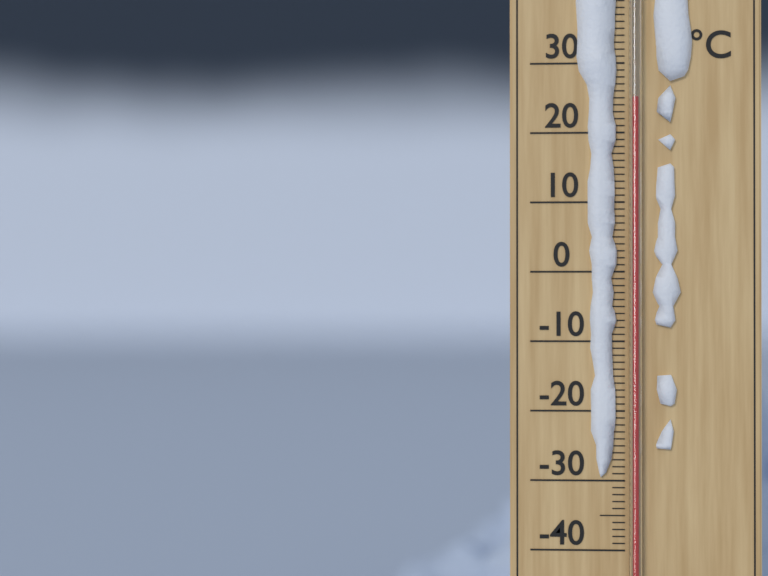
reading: 25 °C
